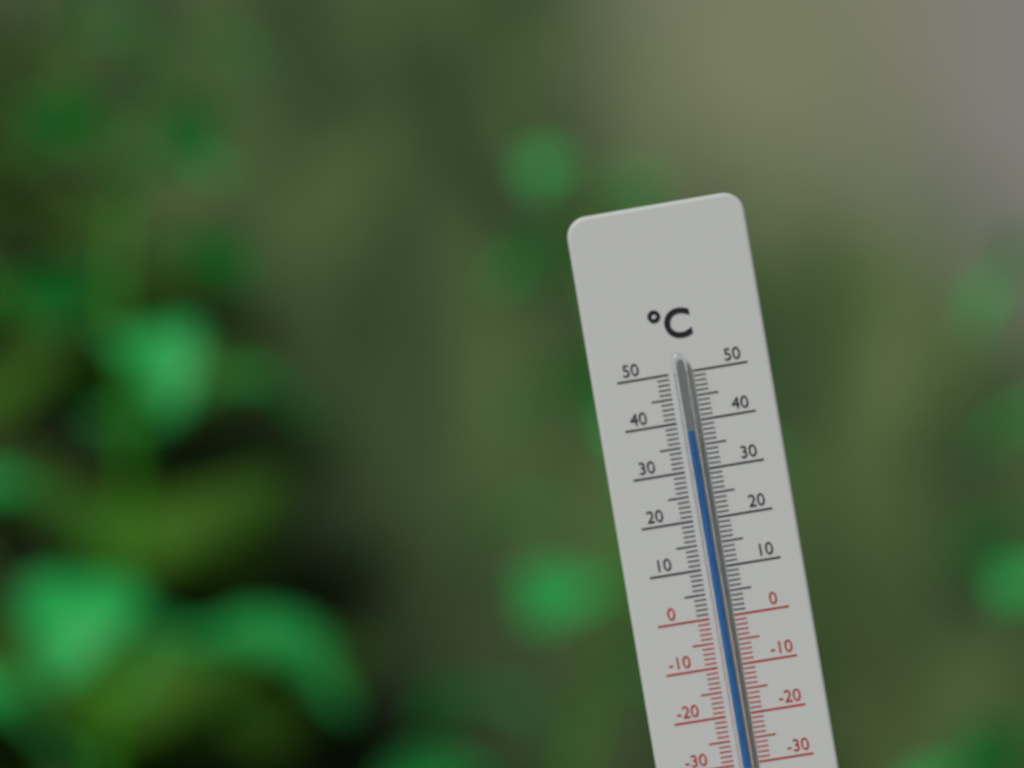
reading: 38 °C
